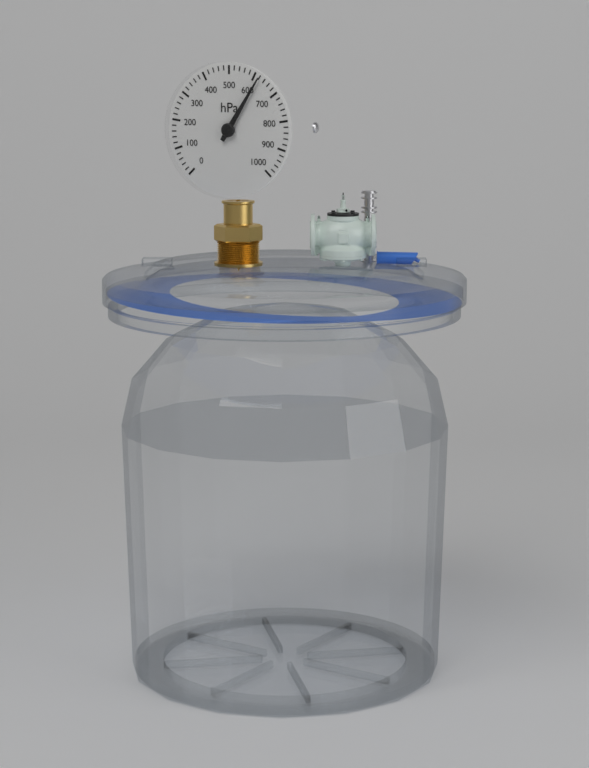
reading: 620 hPa
